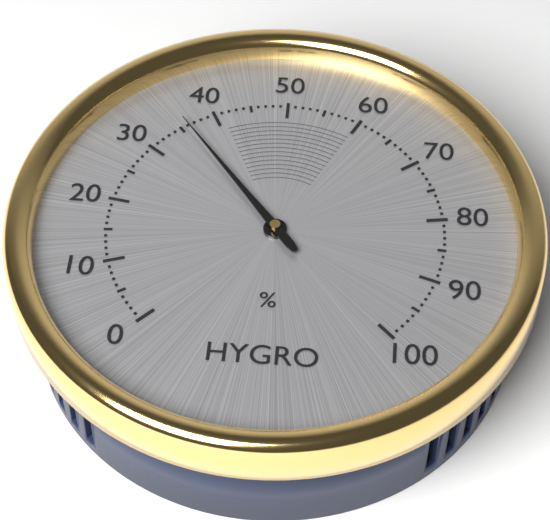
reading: 36 %
